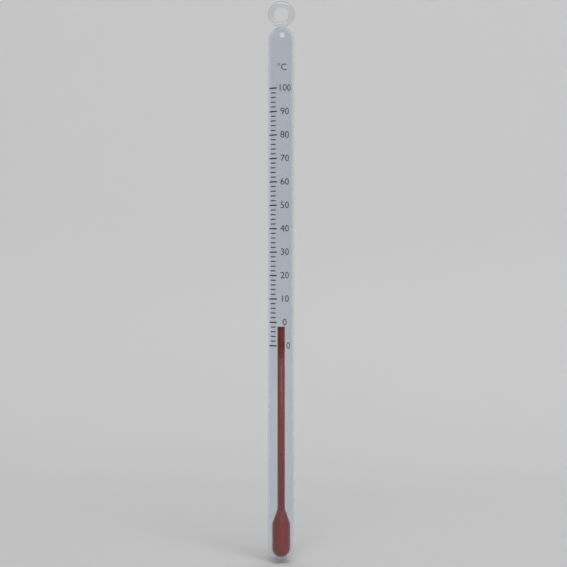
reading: -2 °C
